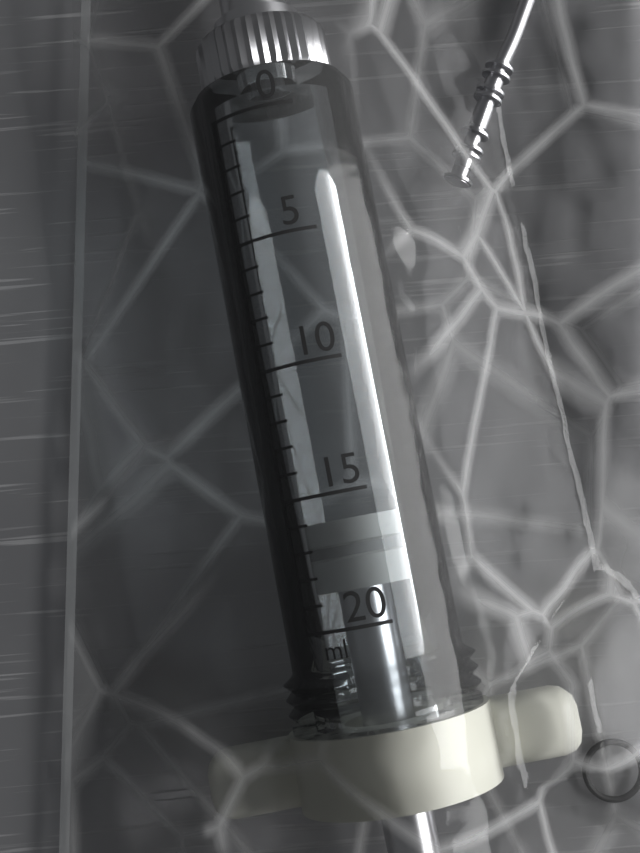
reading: 16 ml
